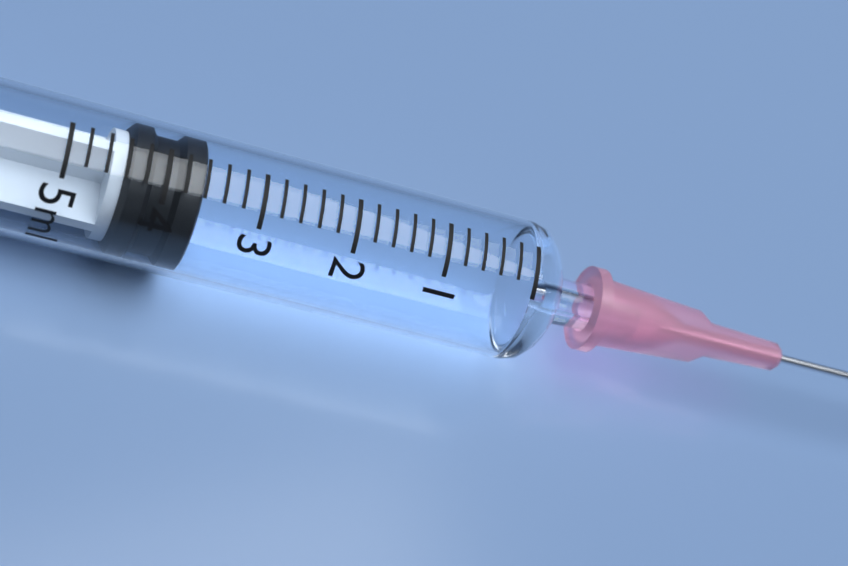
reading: 3.6 ml
